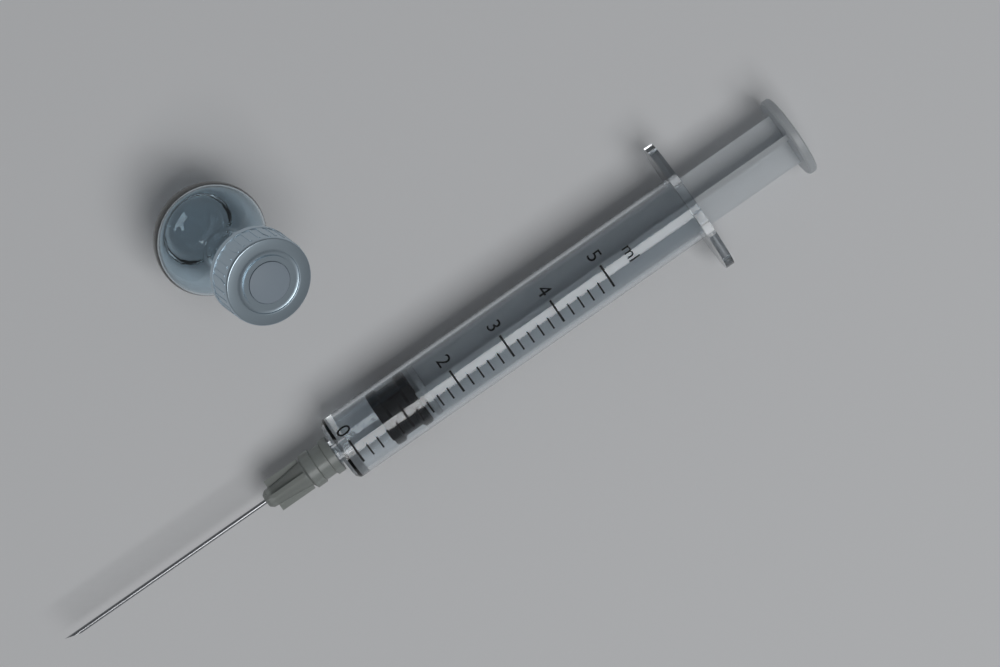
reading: 0.6 ml
